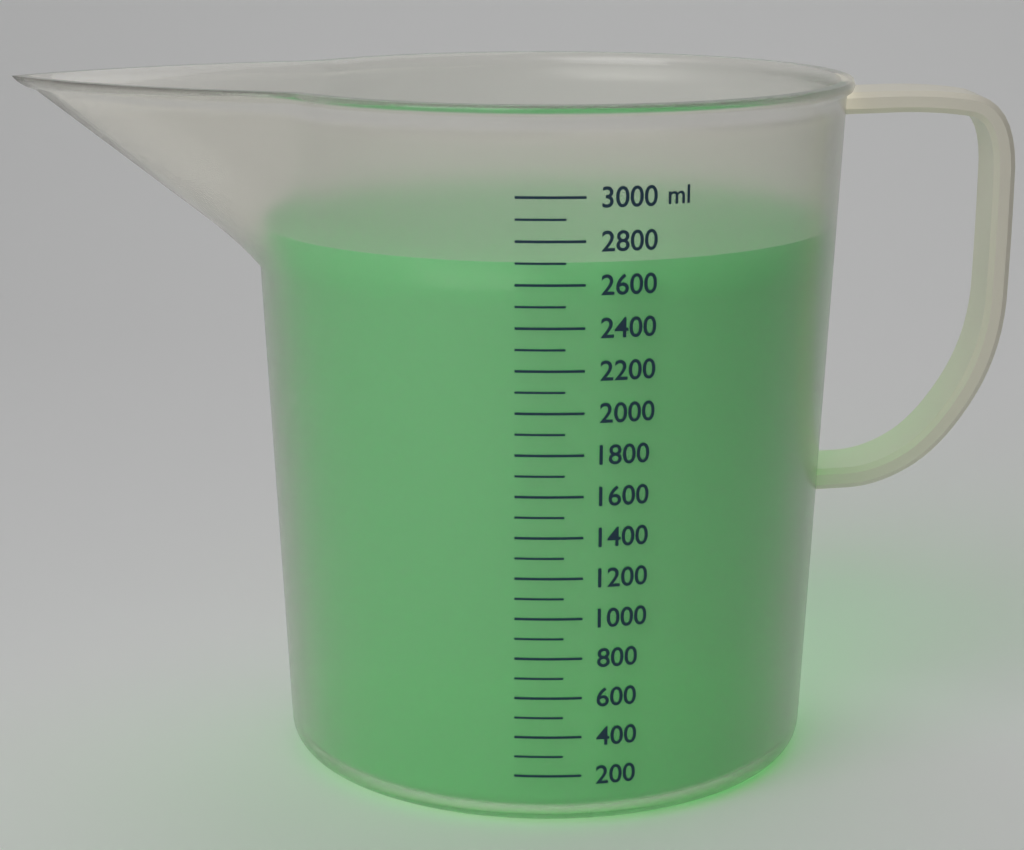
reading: 2700 ml
